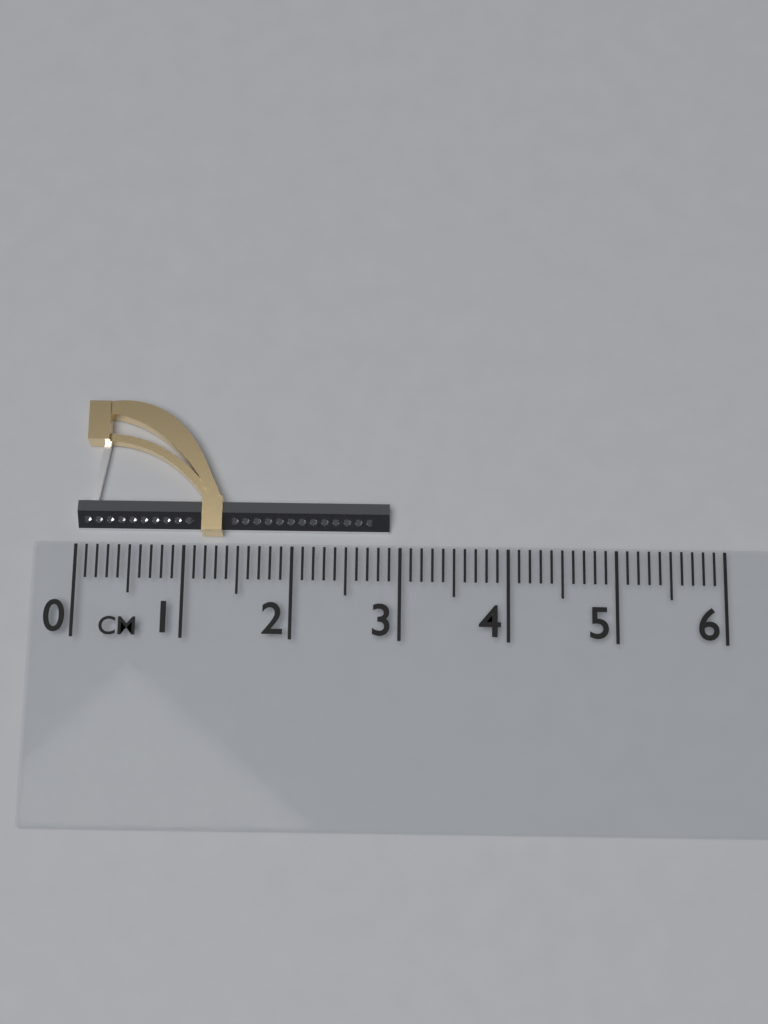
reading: 2.9 cm
